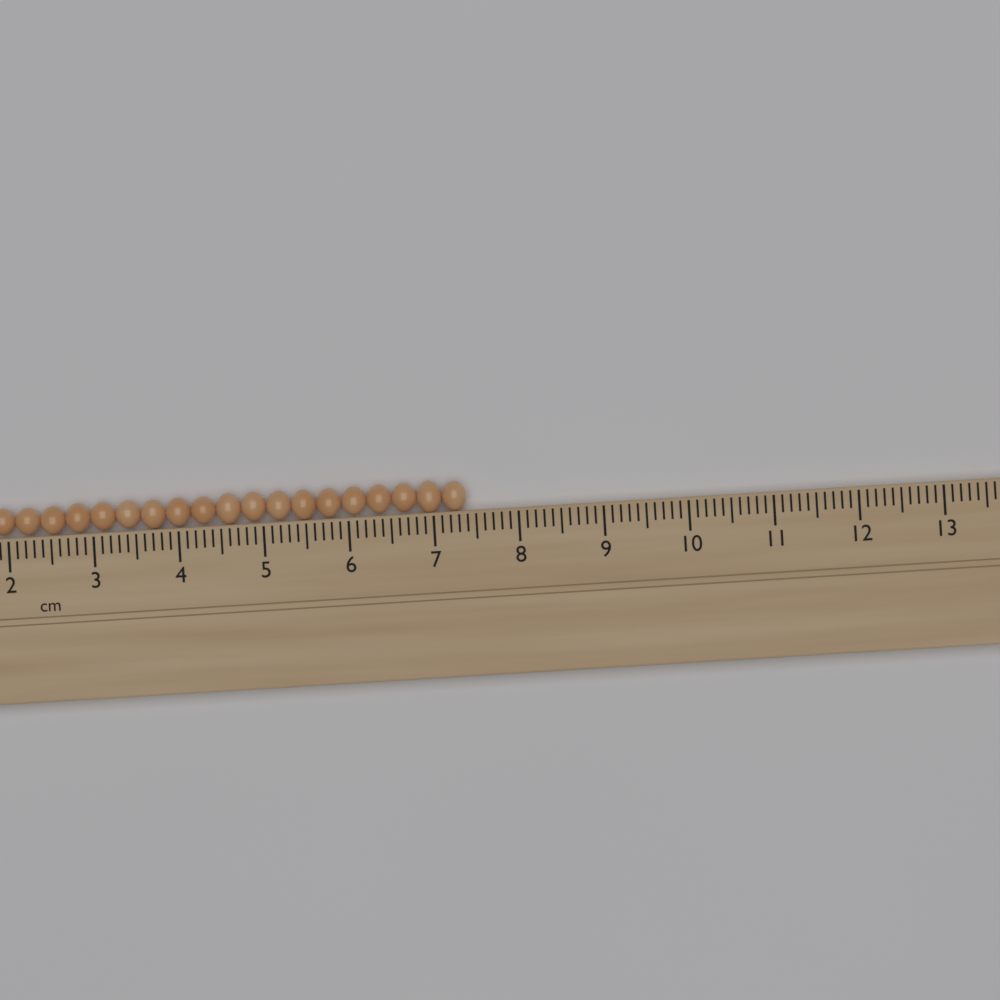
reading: 7.4 cm
